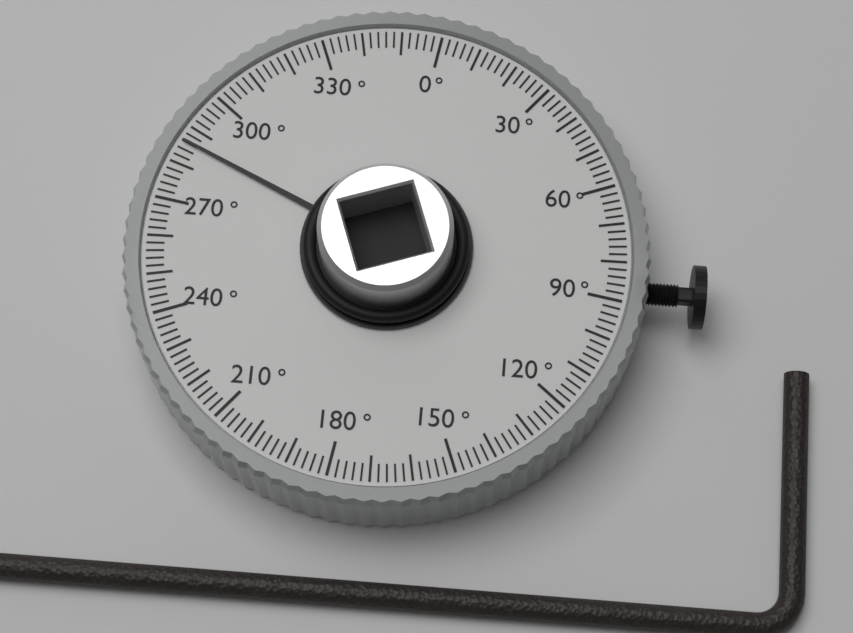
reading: 286 °
